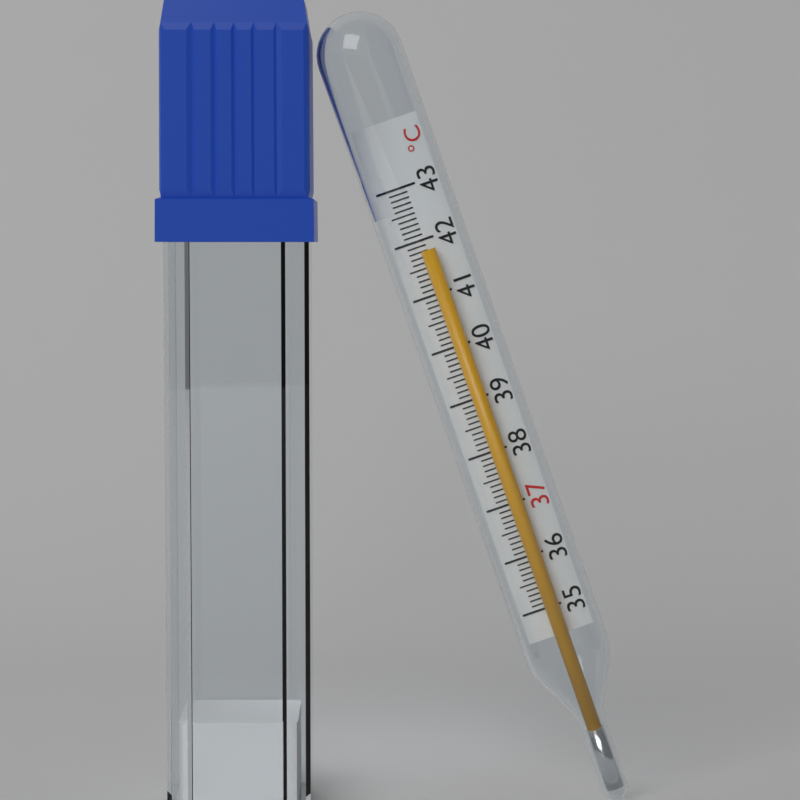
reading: 41.8 °C
